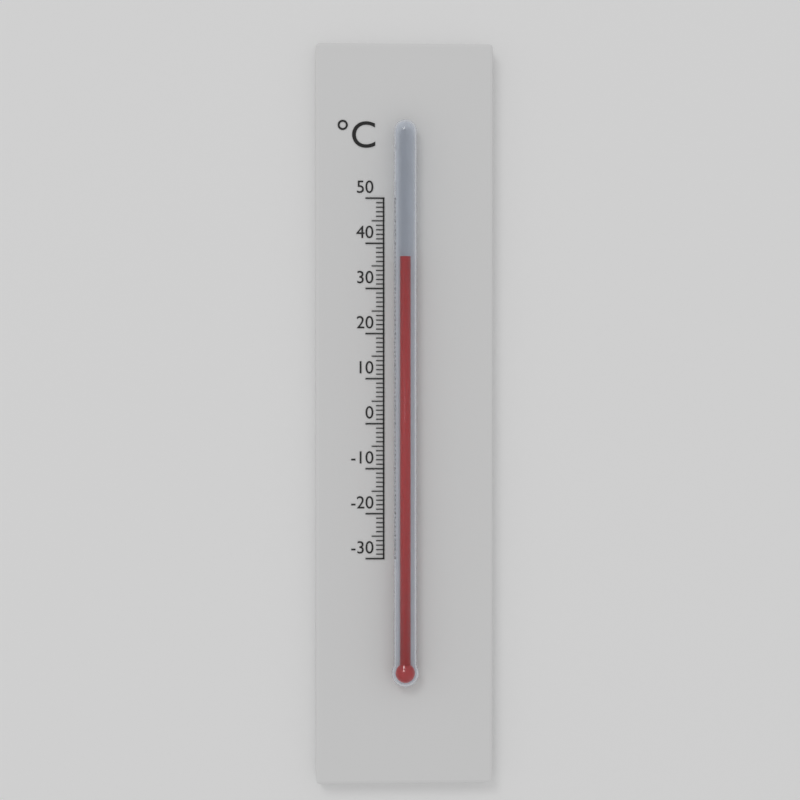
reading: 37 °C
